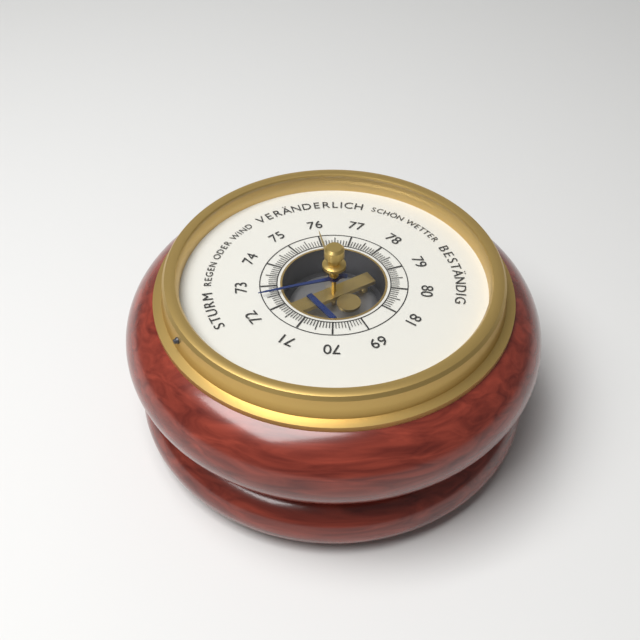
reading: 72.6 (no unit)
